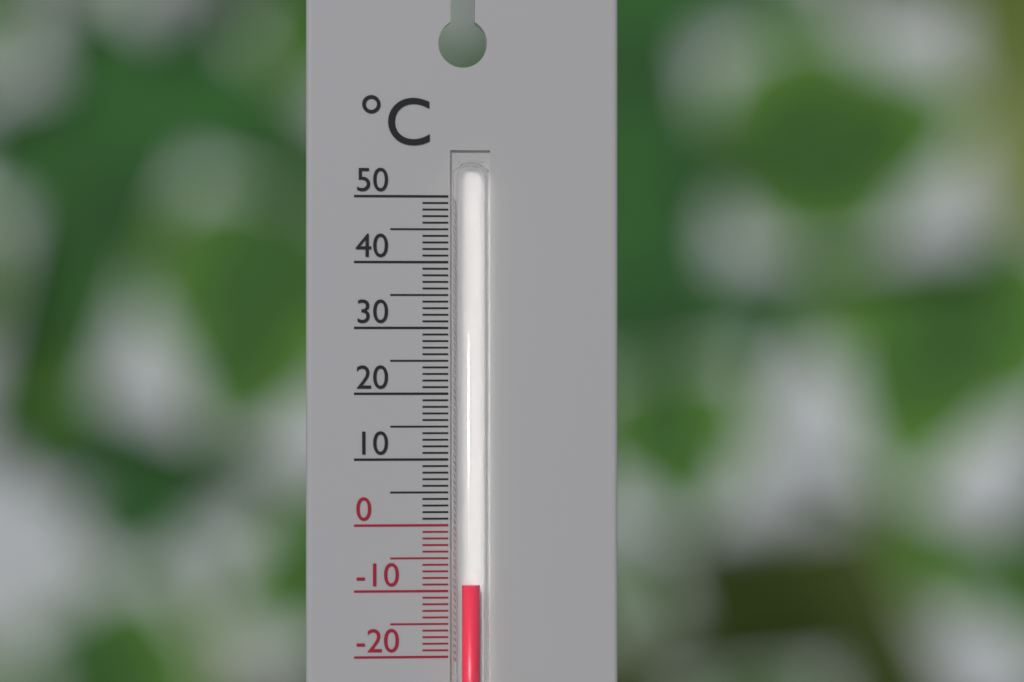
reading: -9 °C
